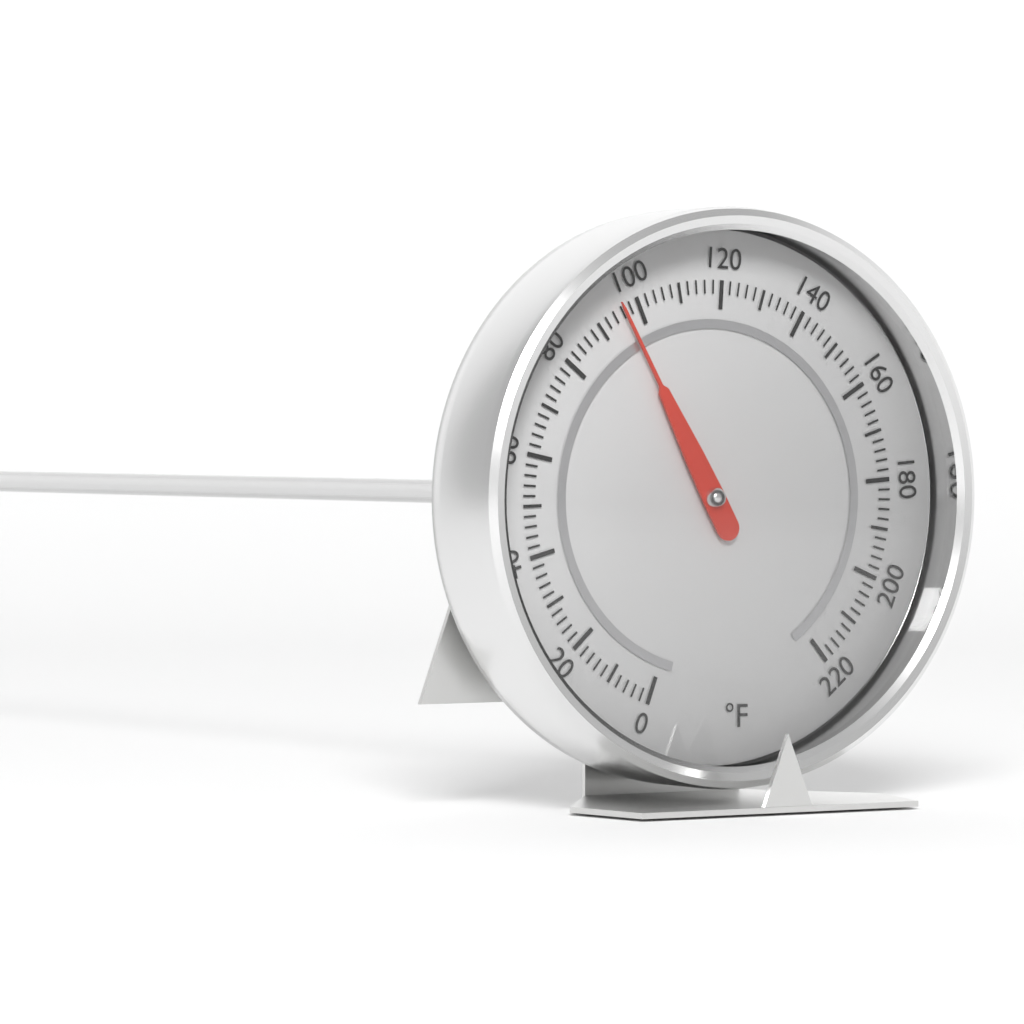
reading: 96 °F
